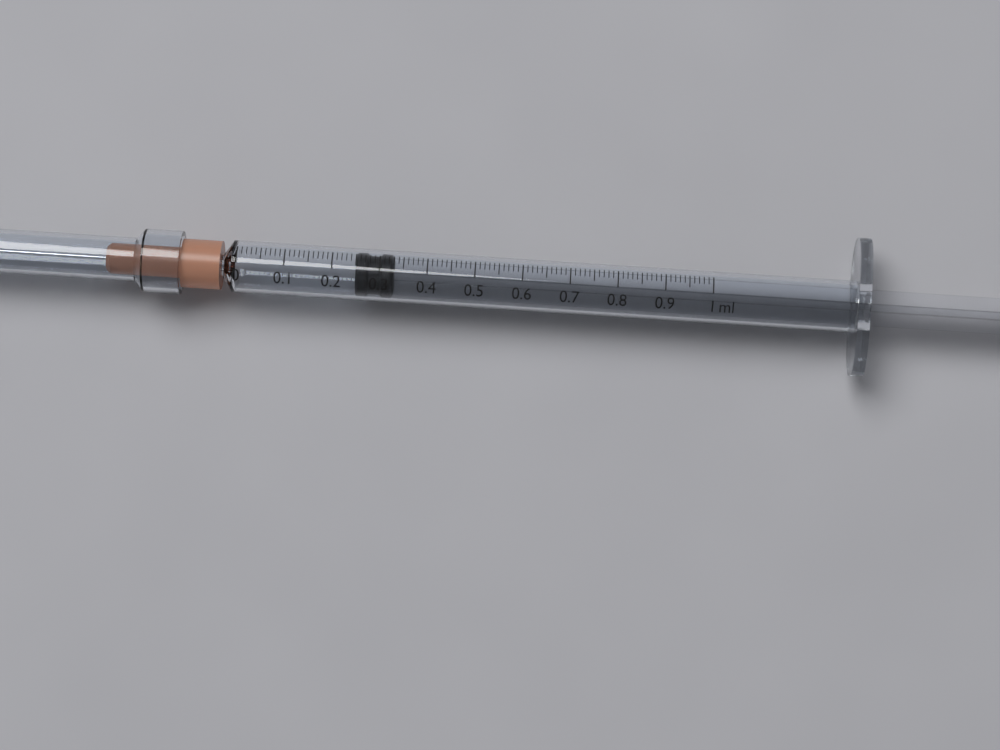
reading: 0.25 ml
